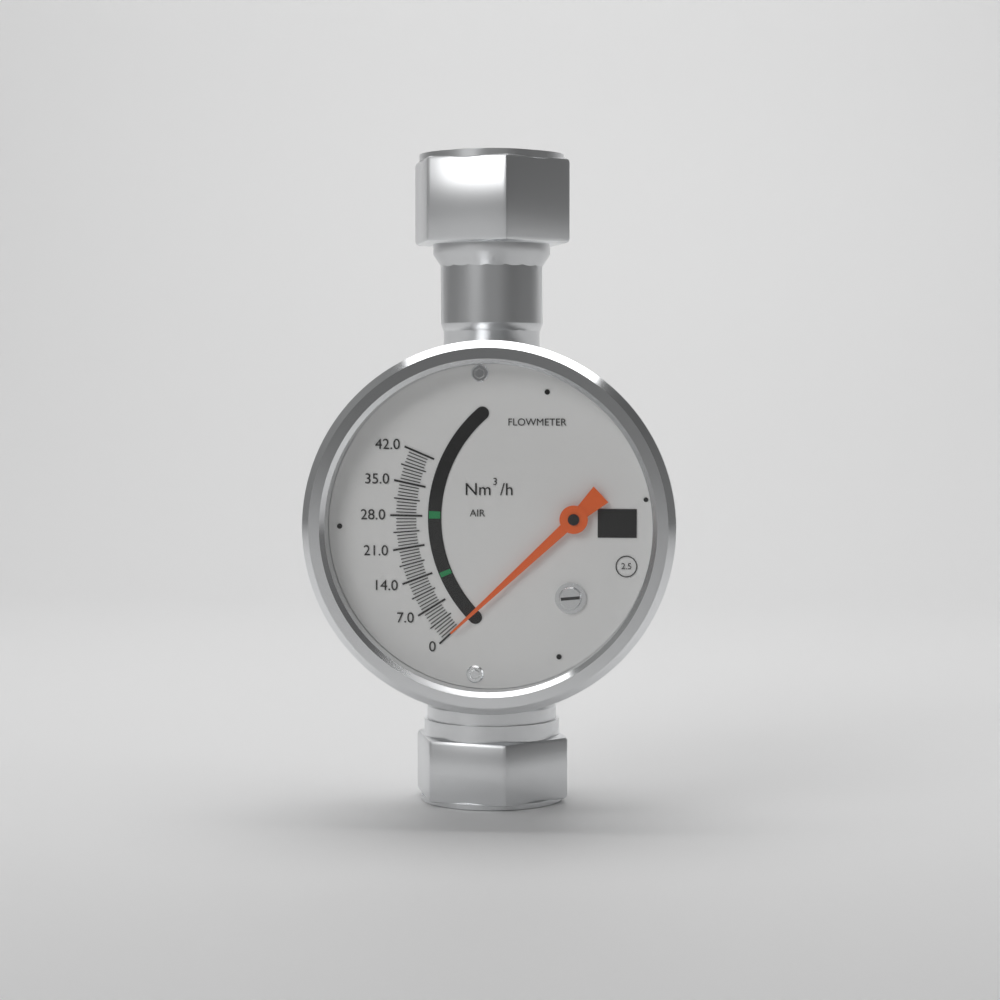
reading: 0.0 Nm³/h
